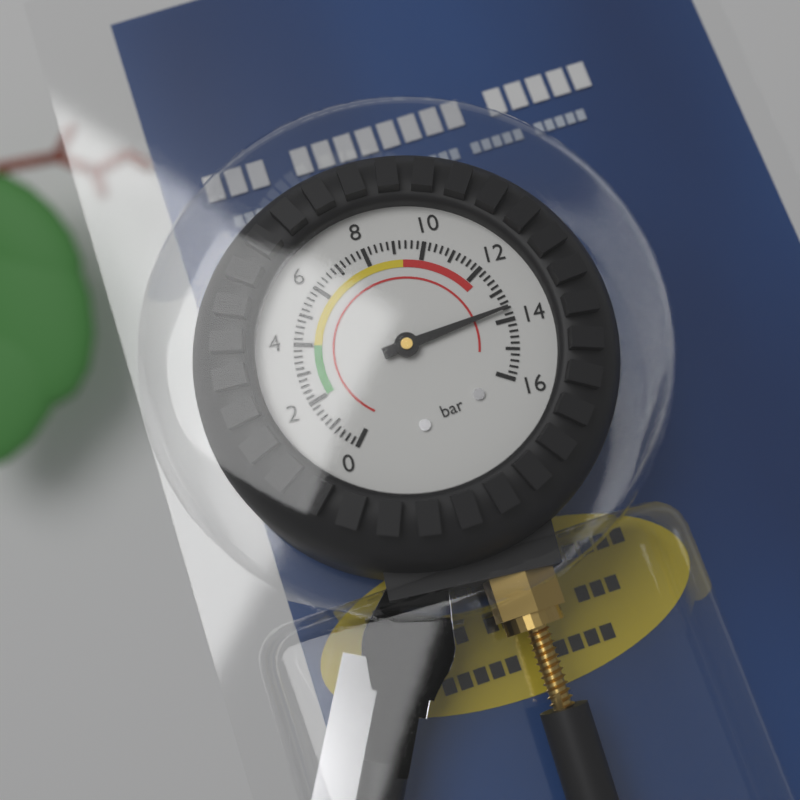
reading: 13.6 bar
